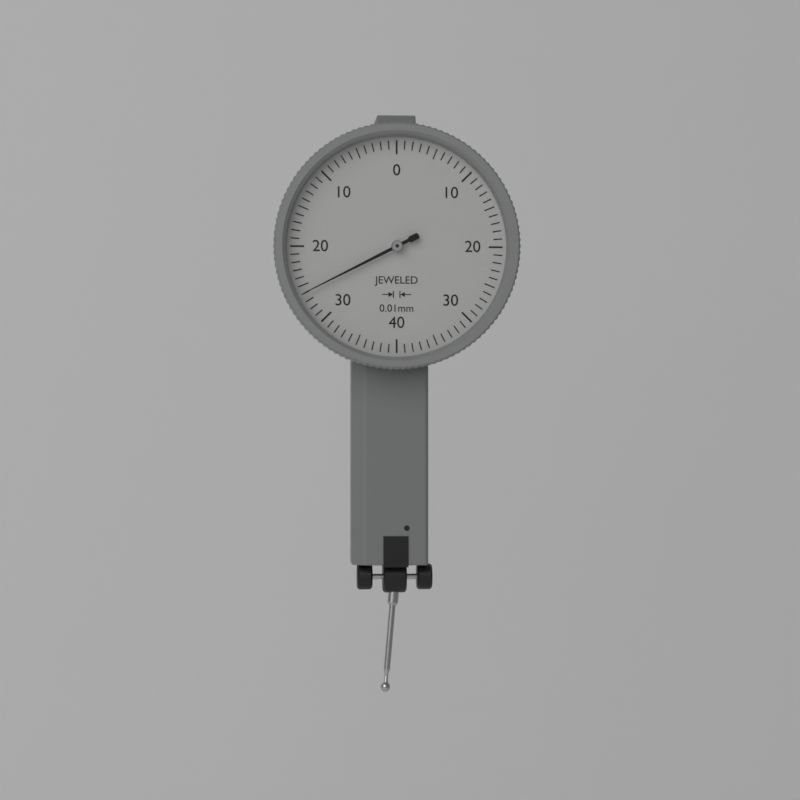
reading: 0.26 mm
